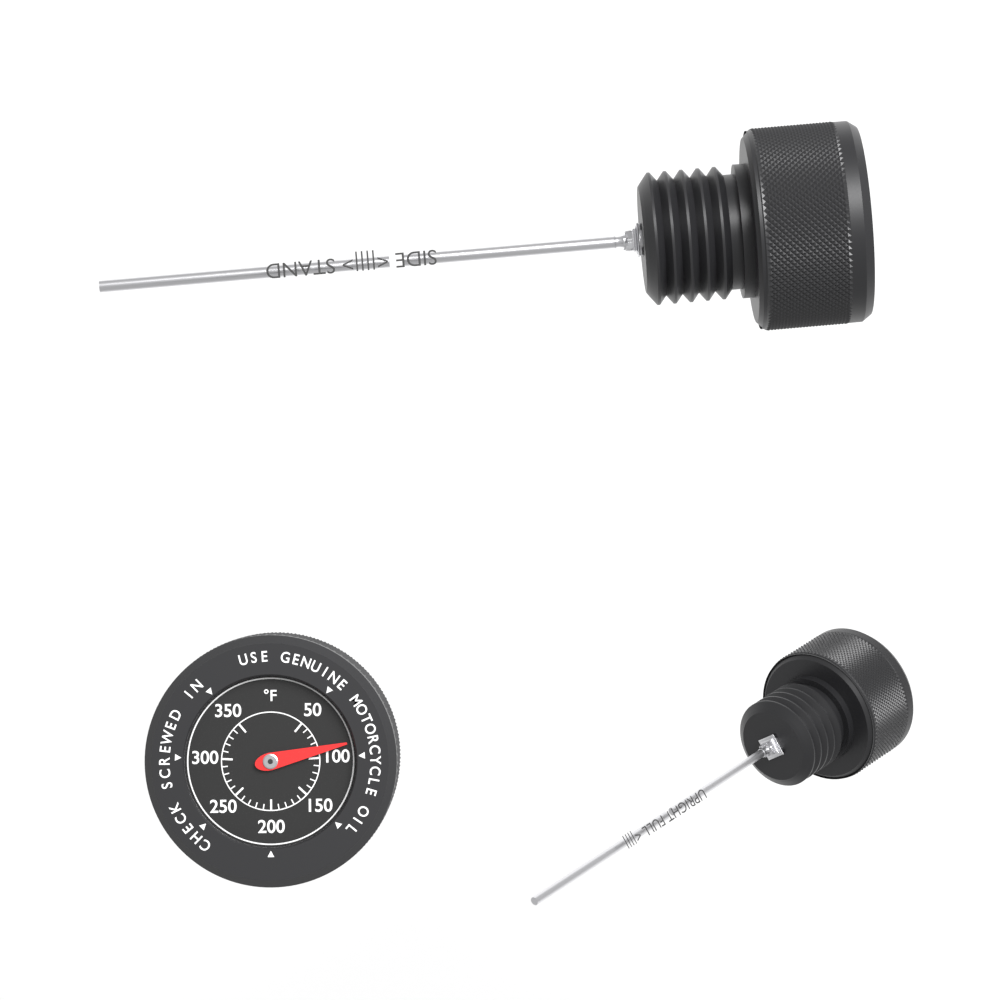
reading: 90 °F
